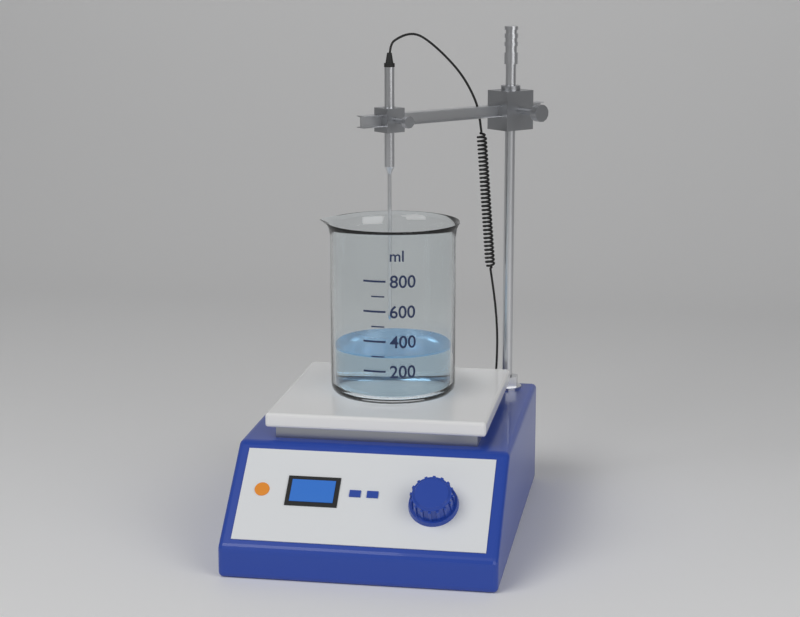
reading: 300 ml
